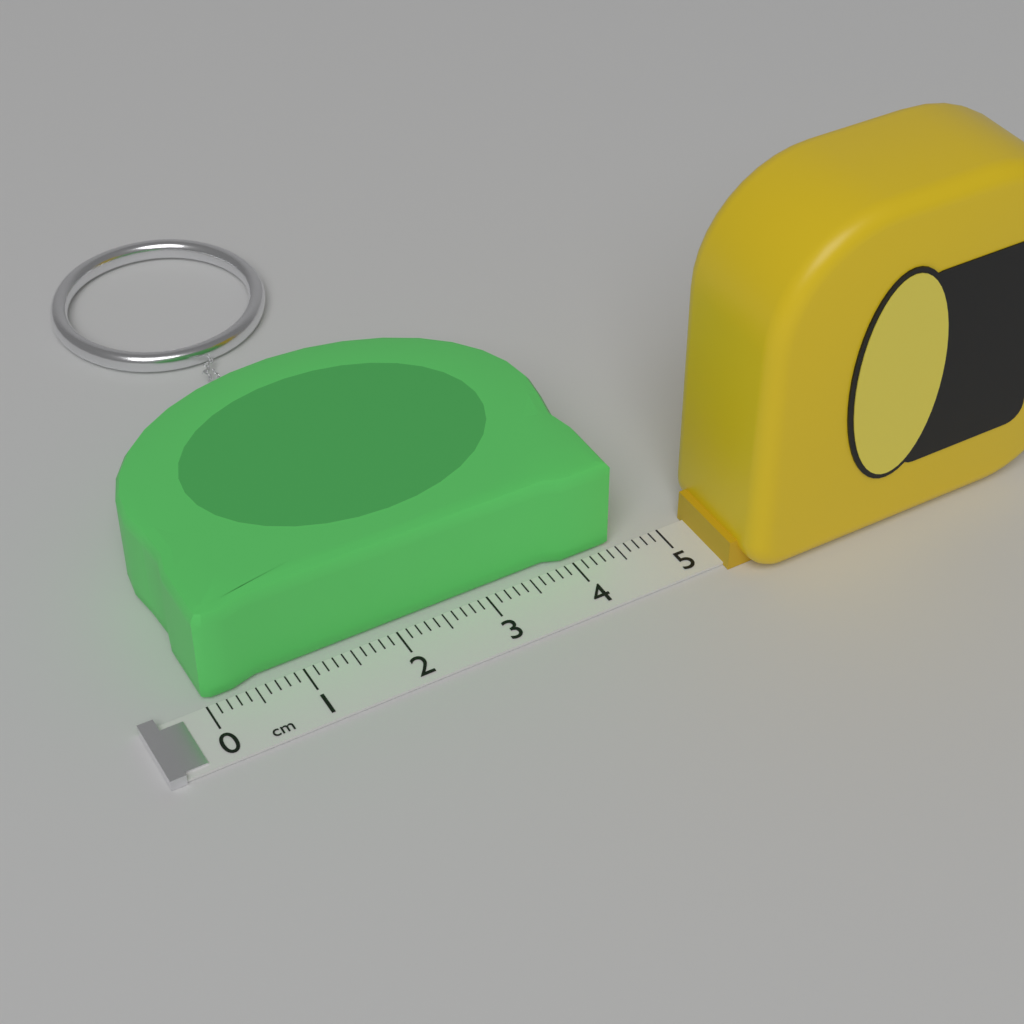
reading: 4.5 cm
